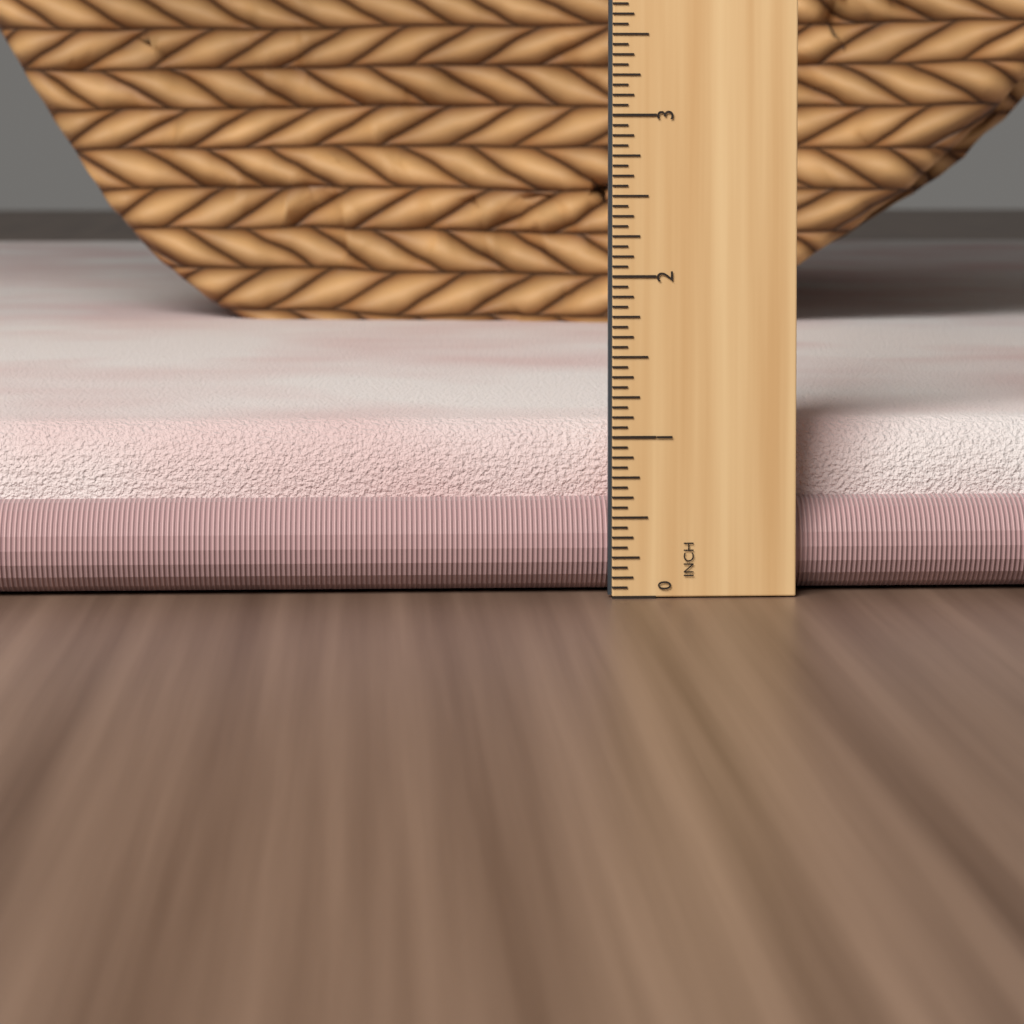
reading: 1.0625 in
